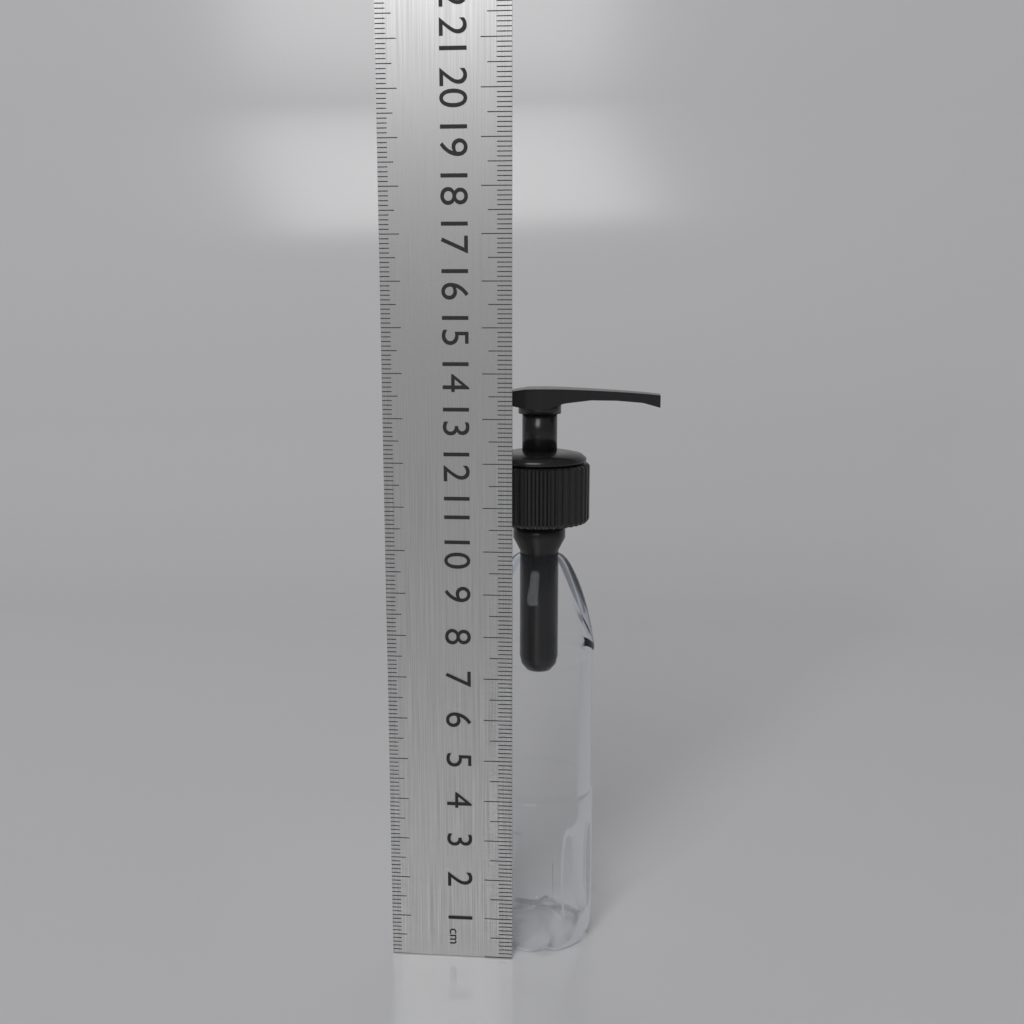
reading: 13.6 cm
